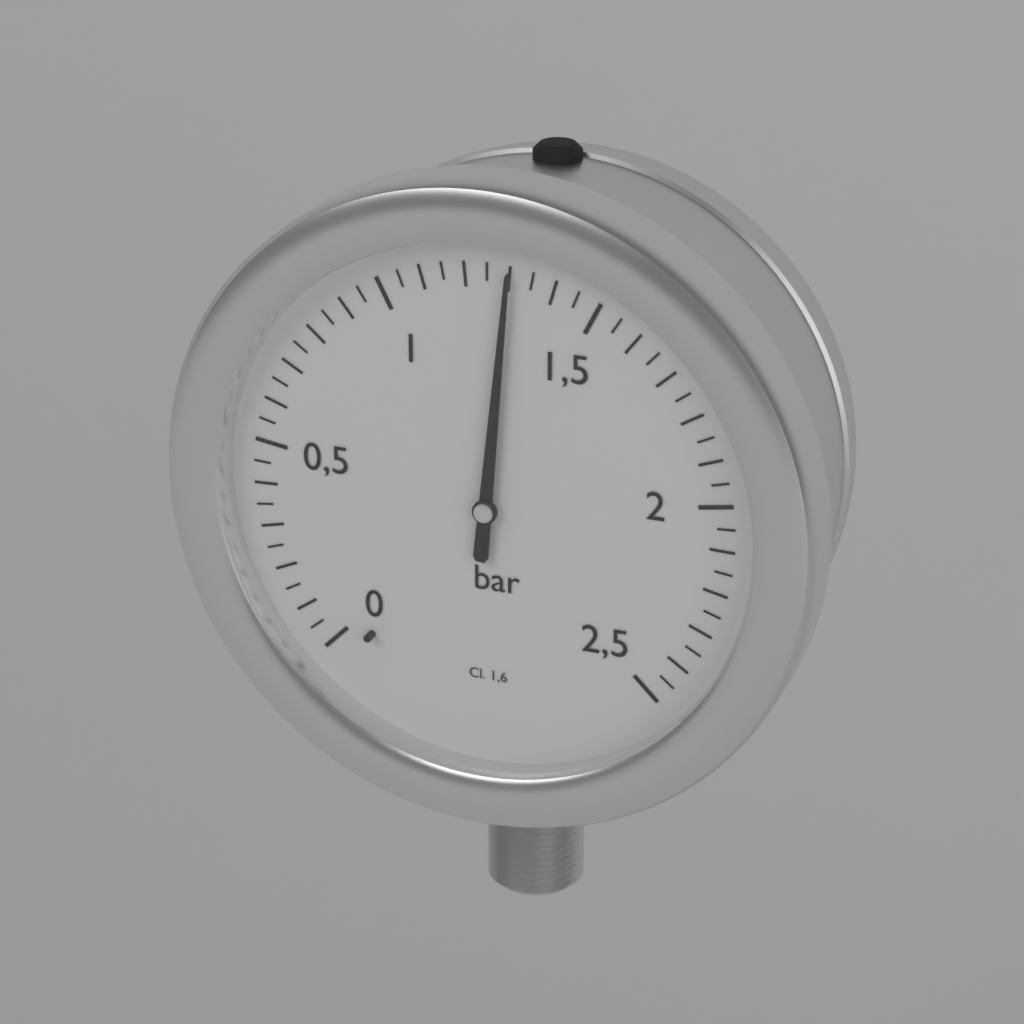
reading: 1.30 bar
